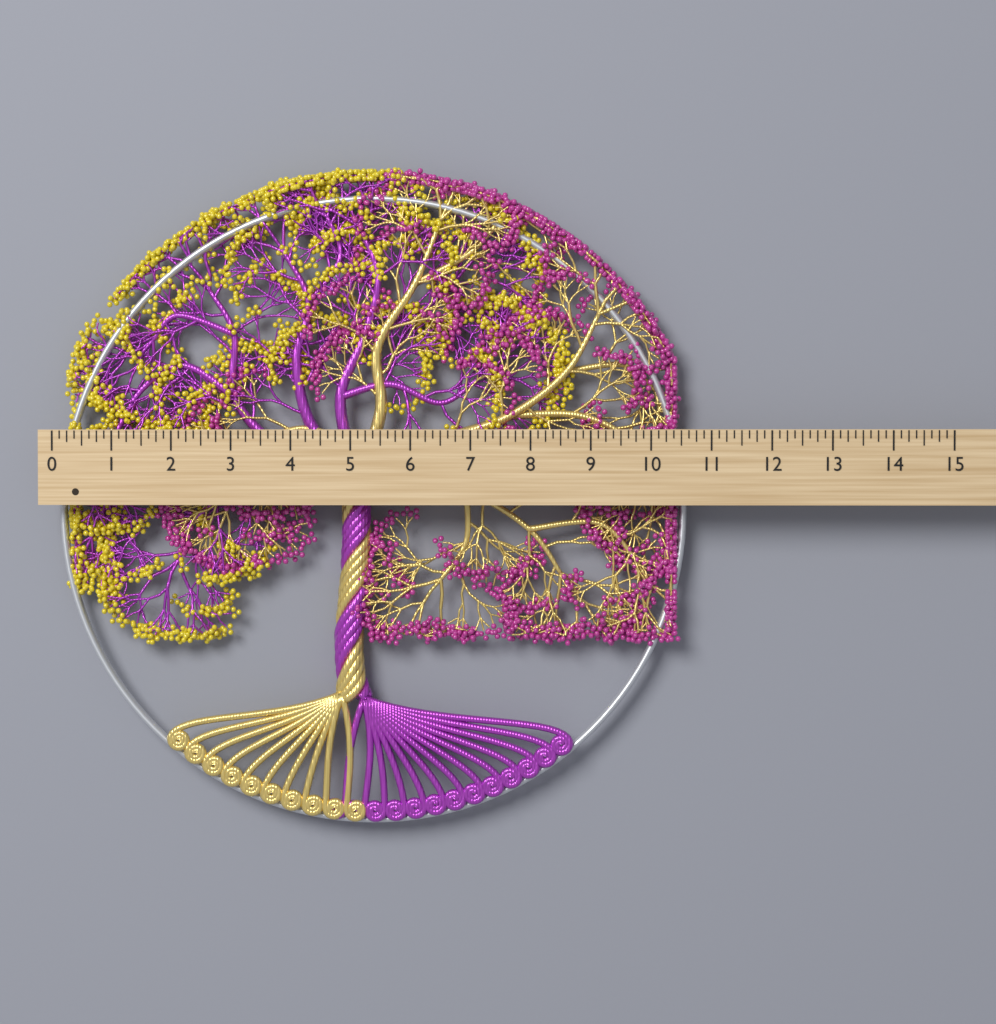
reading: 10.625 (no unit)
